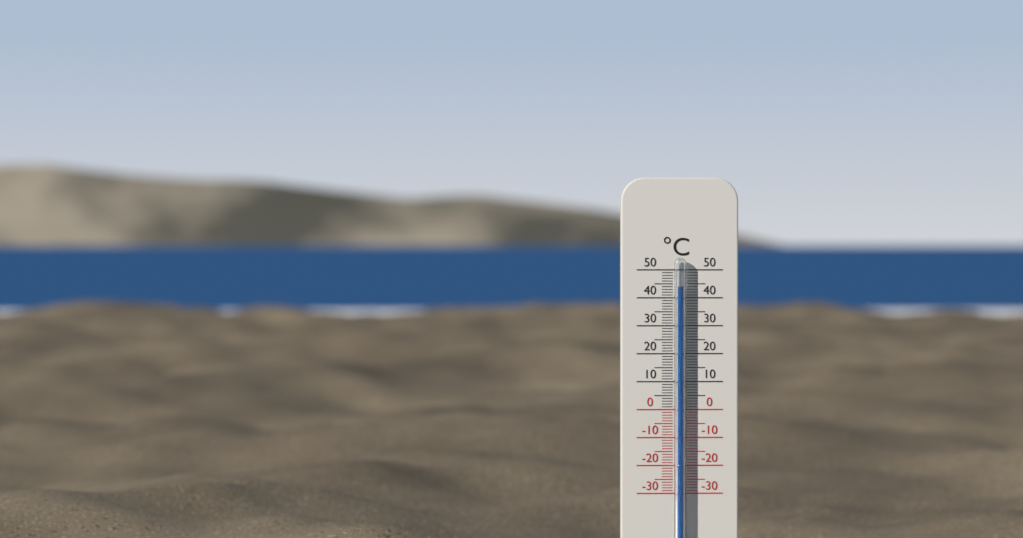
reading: 44 °C
